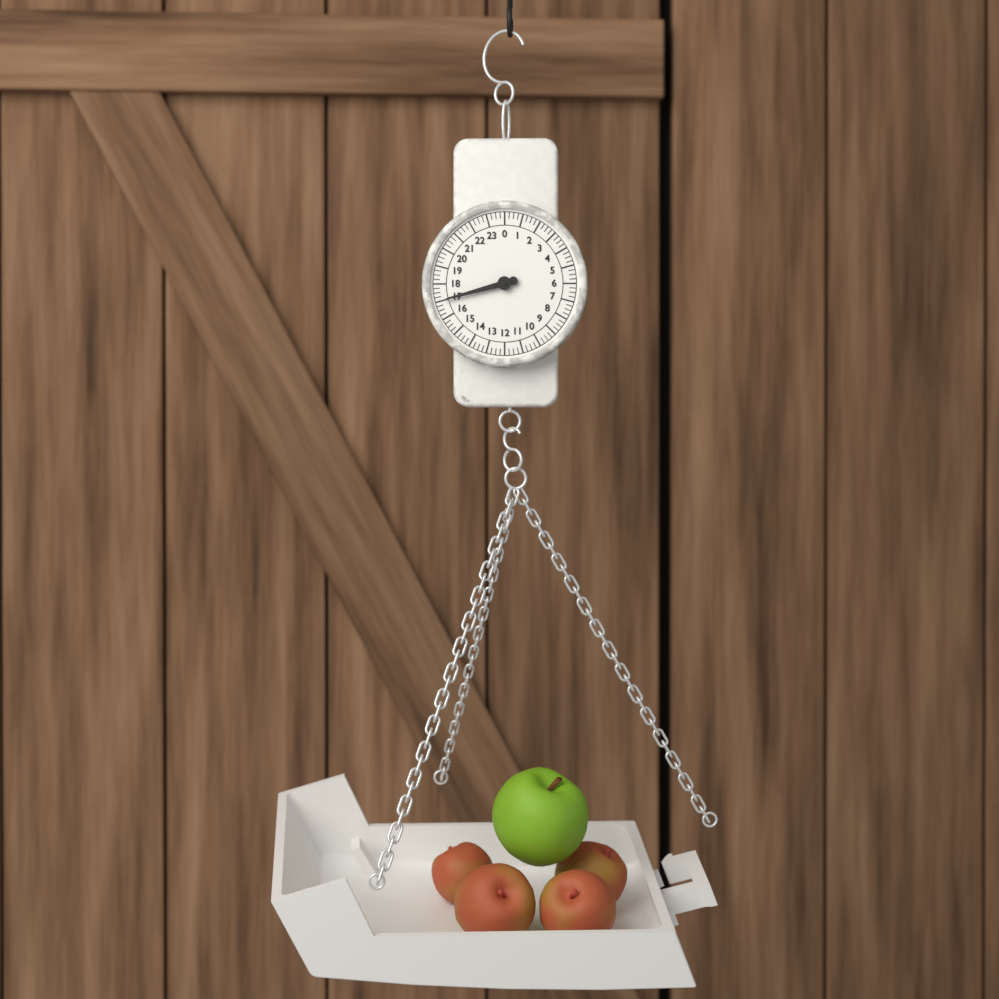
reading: 17.00 (no unit)
